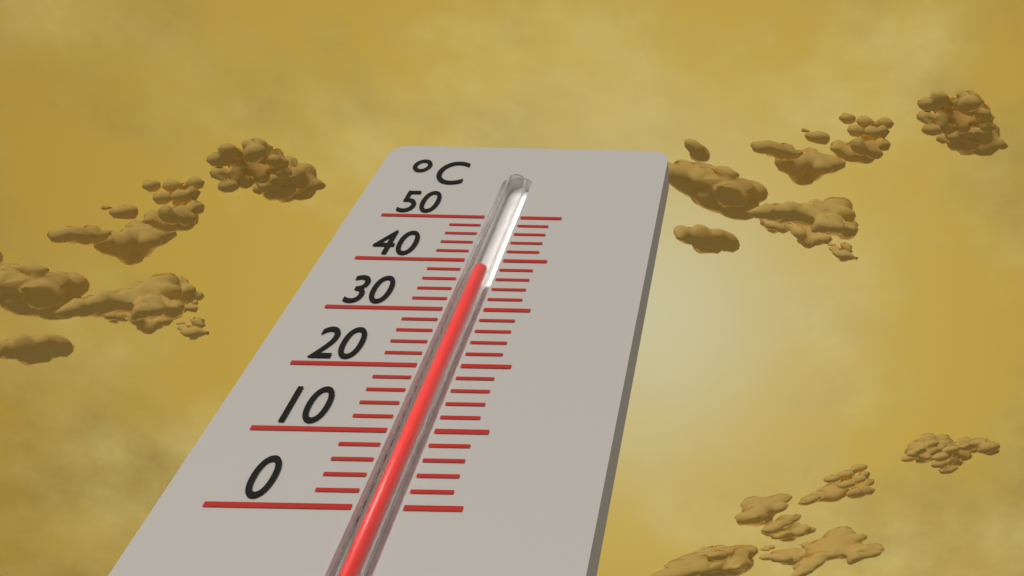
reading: 38 °C
